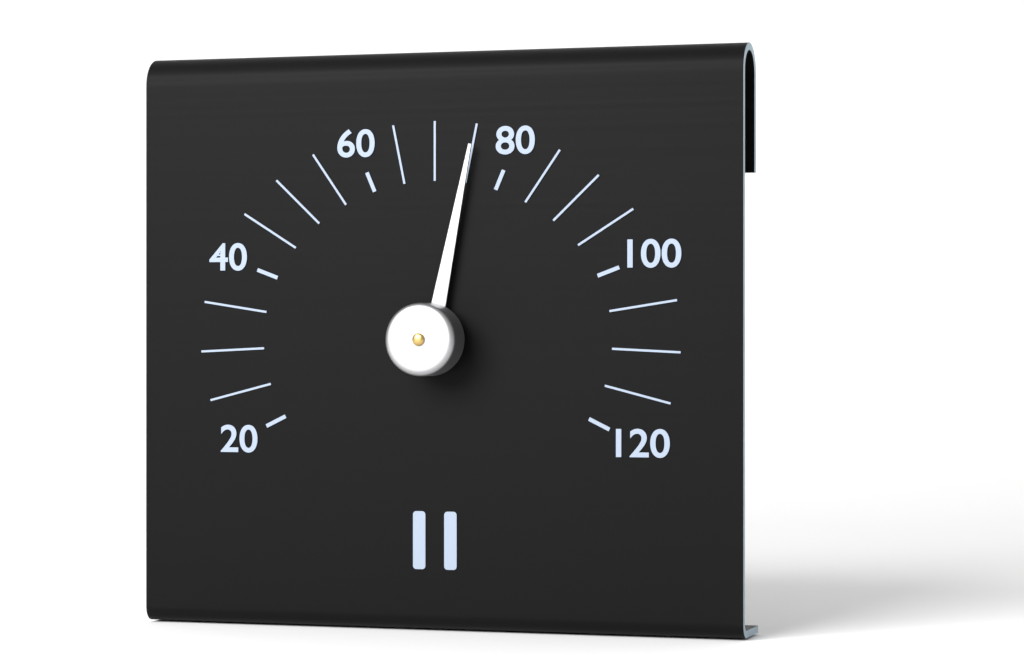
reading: 75 (no unit)
